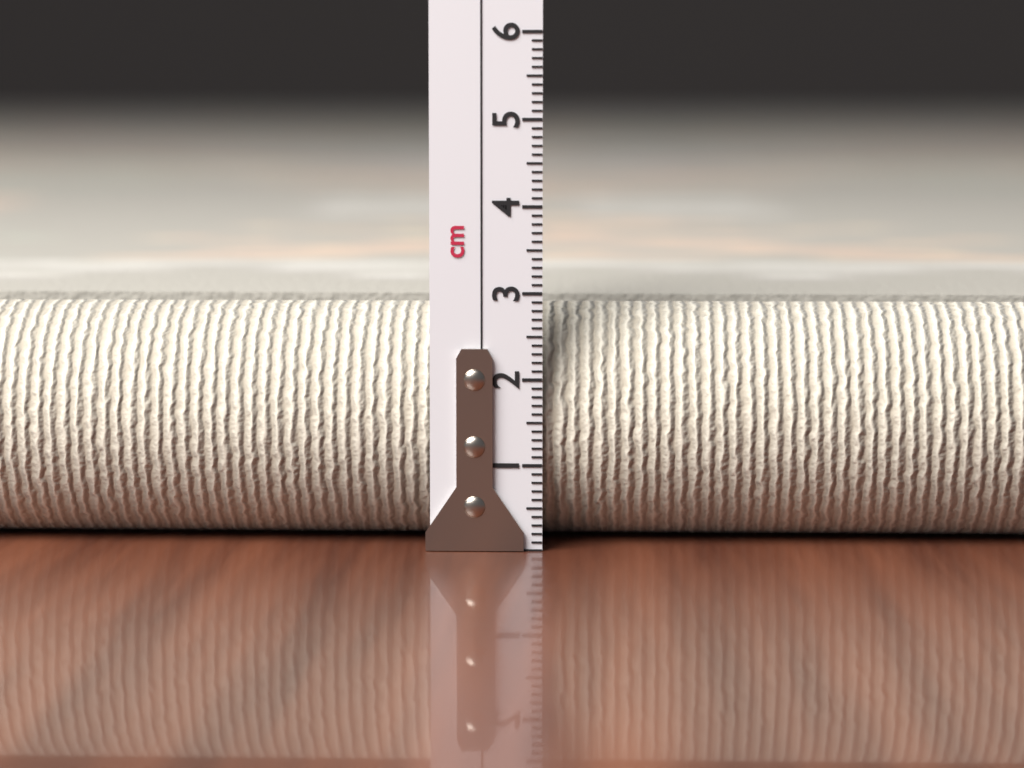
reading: 2.8 cm
